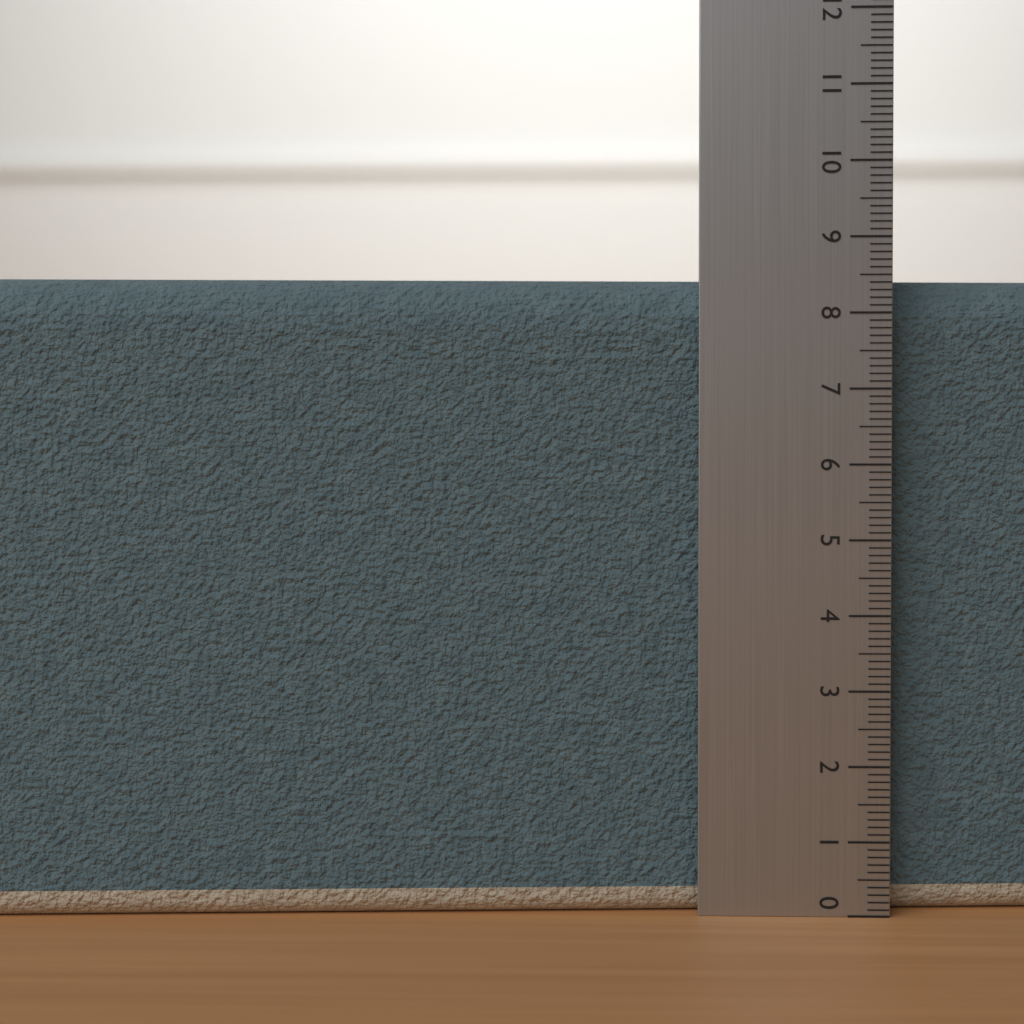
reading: 8.5 (no unit)
